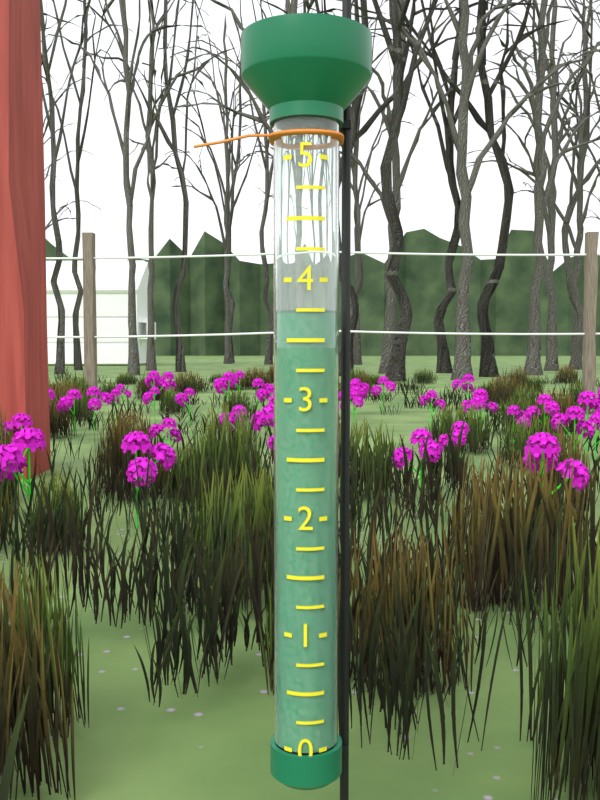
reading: 3.75 (no unit)
